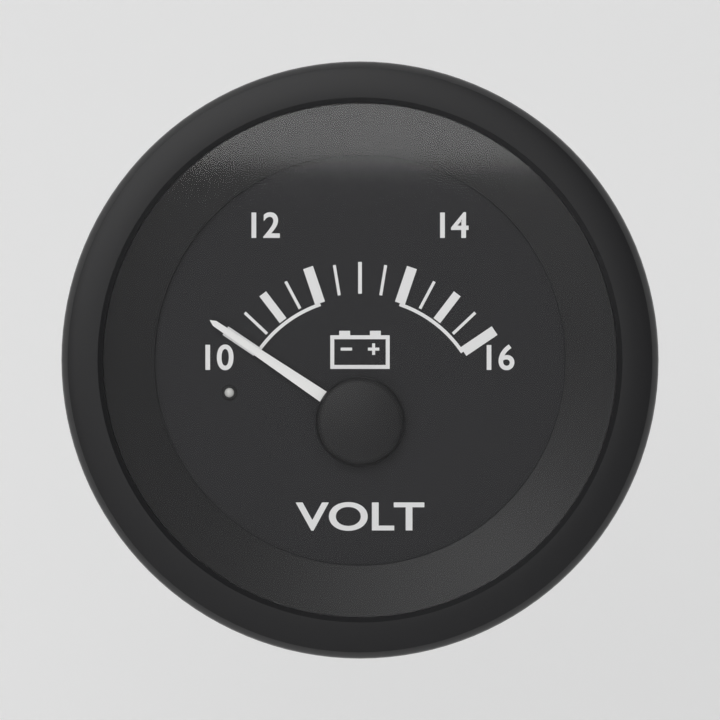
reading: 10.0 V
